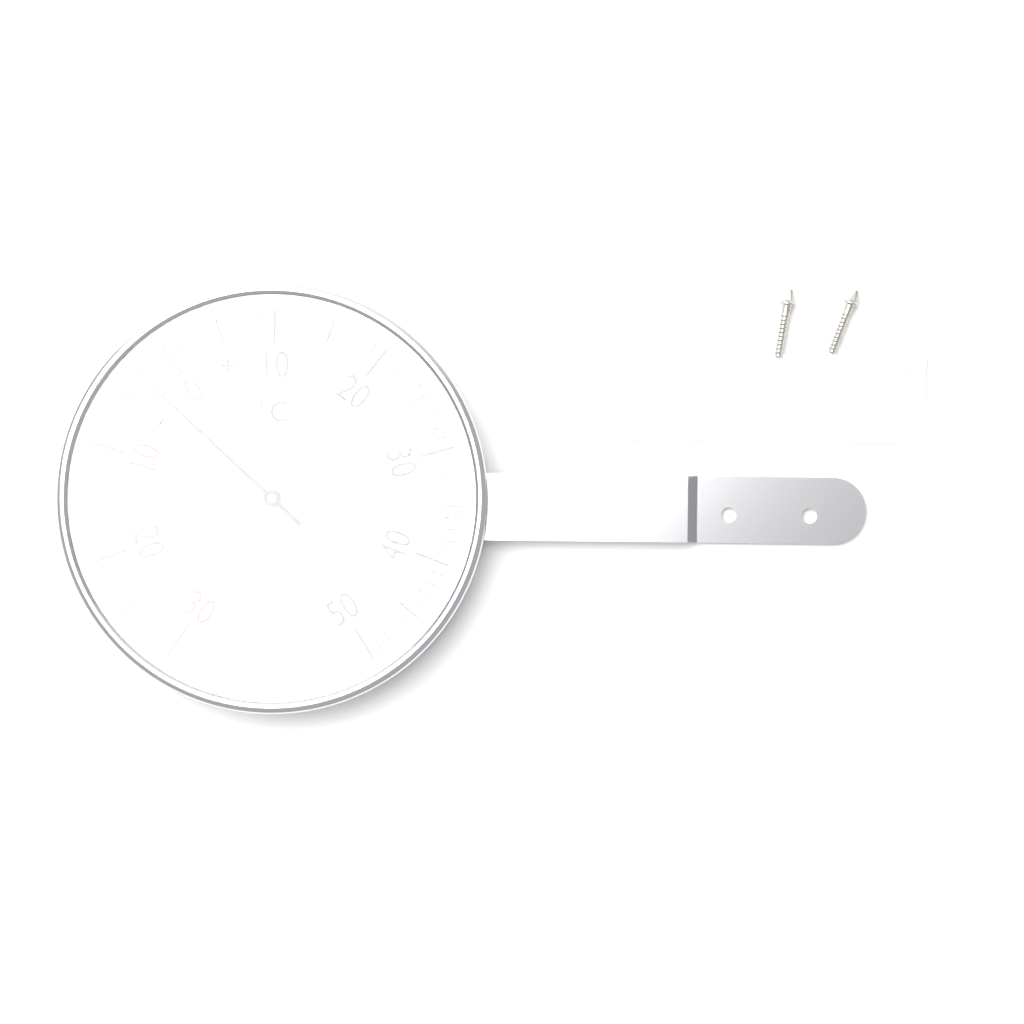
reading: -3 °C
